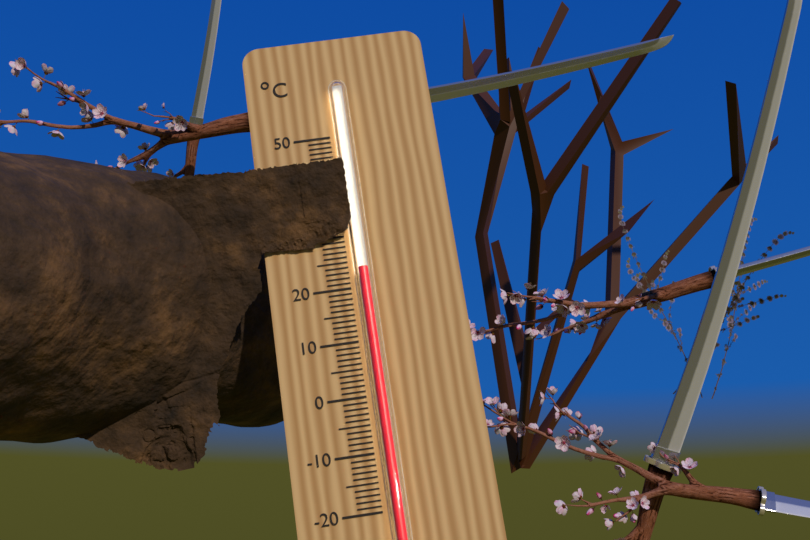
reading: 23 °C
